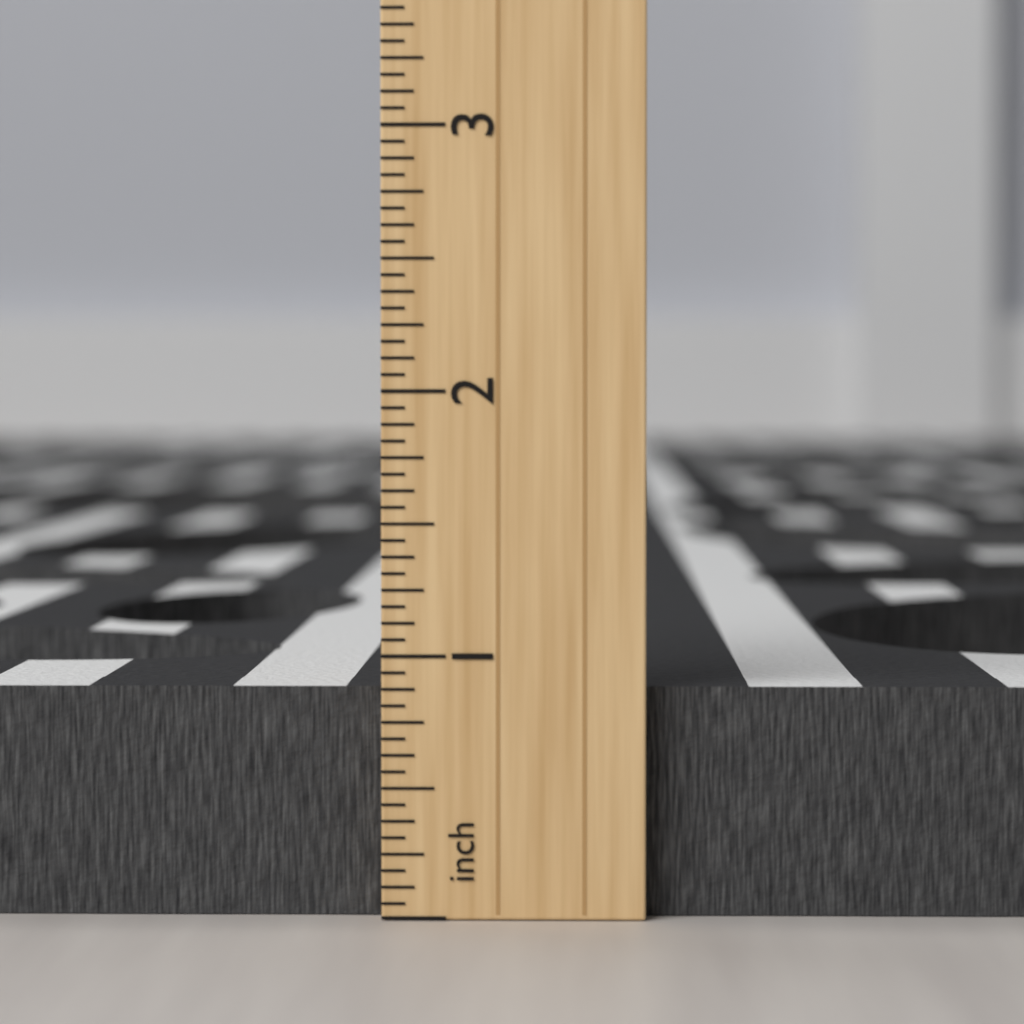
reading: 0.8750 inch
